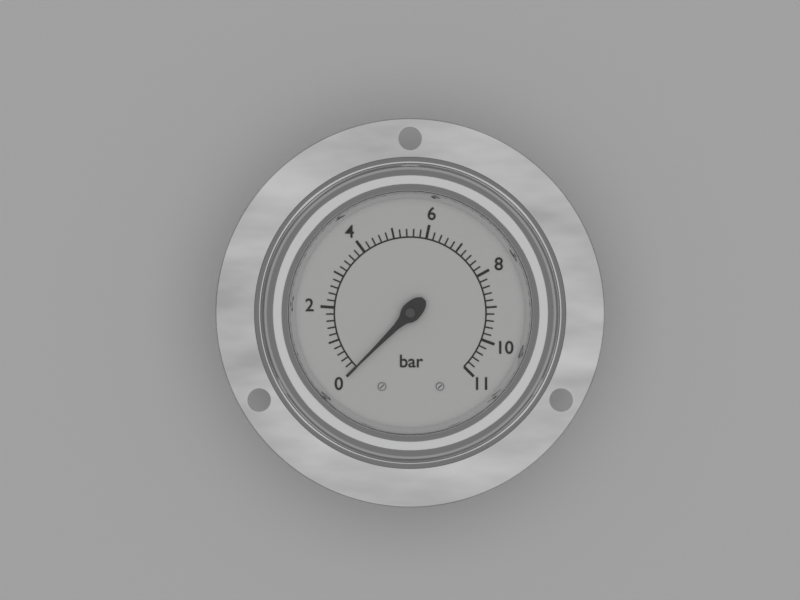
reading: 0.0 bar
